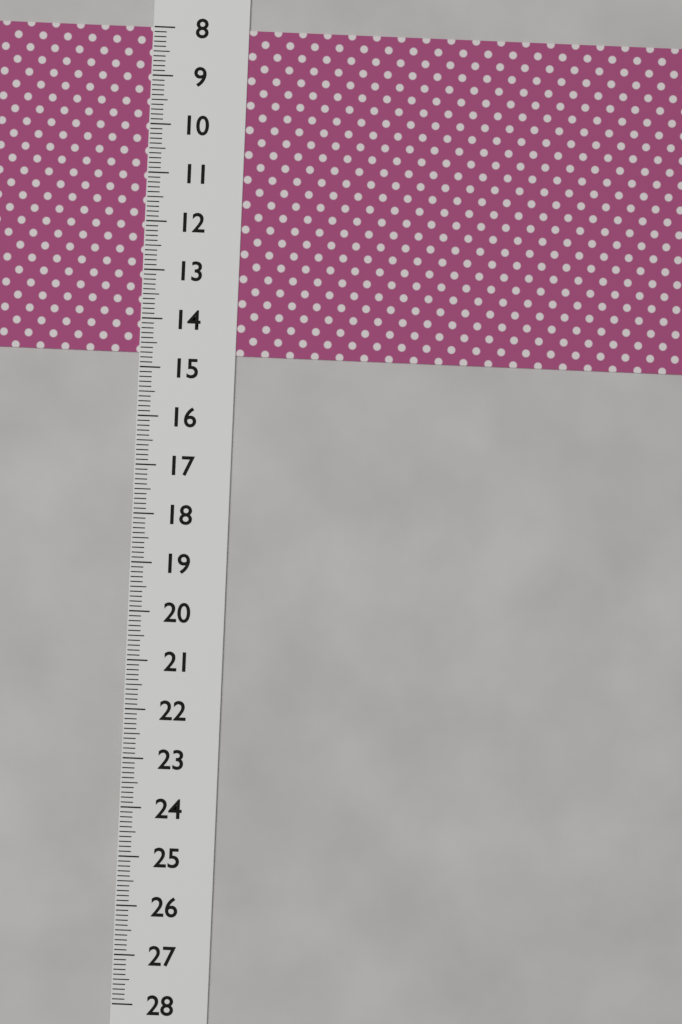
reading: 14.7 (no unit)
